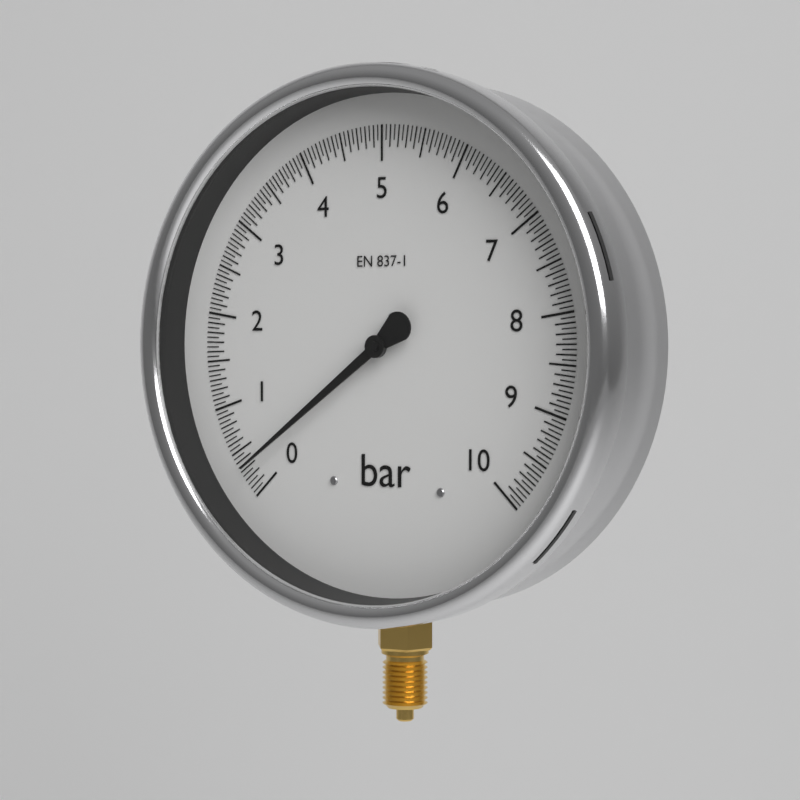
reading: 0.30 bar
